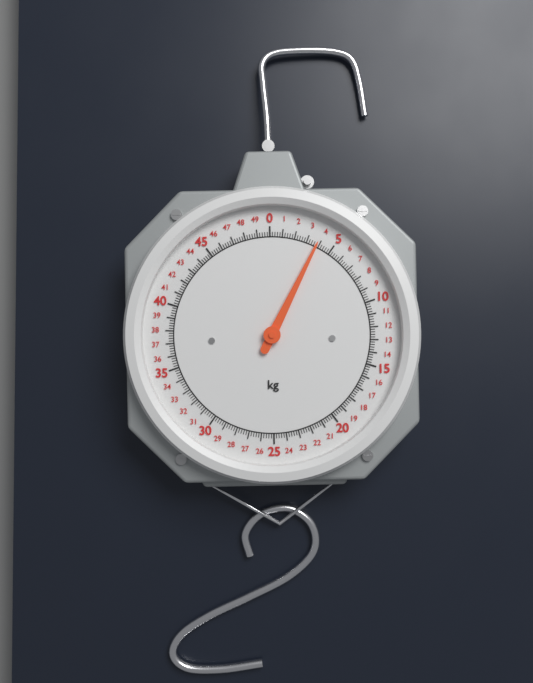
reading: 3.8 kg
